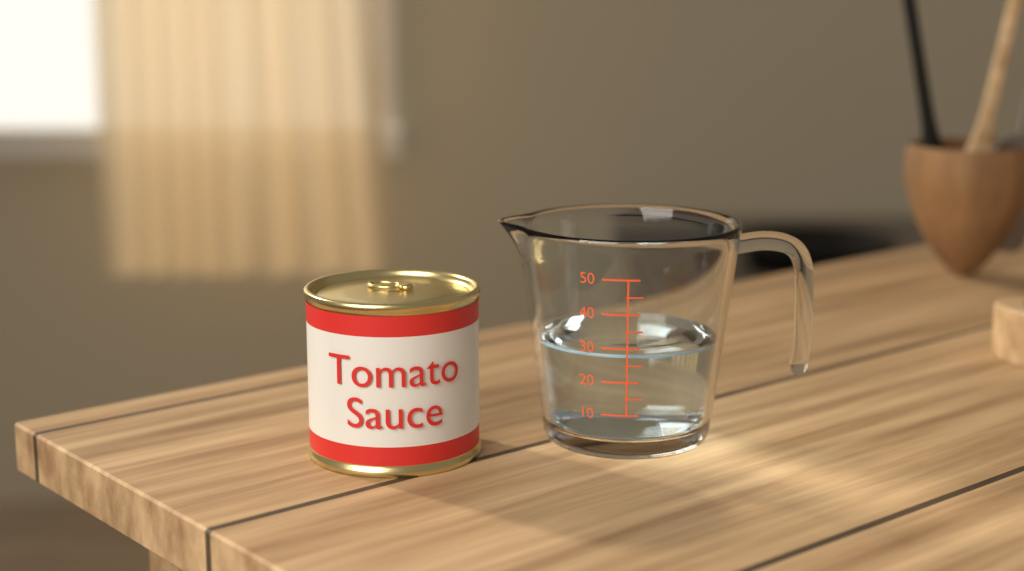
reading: 28 (no unit)
